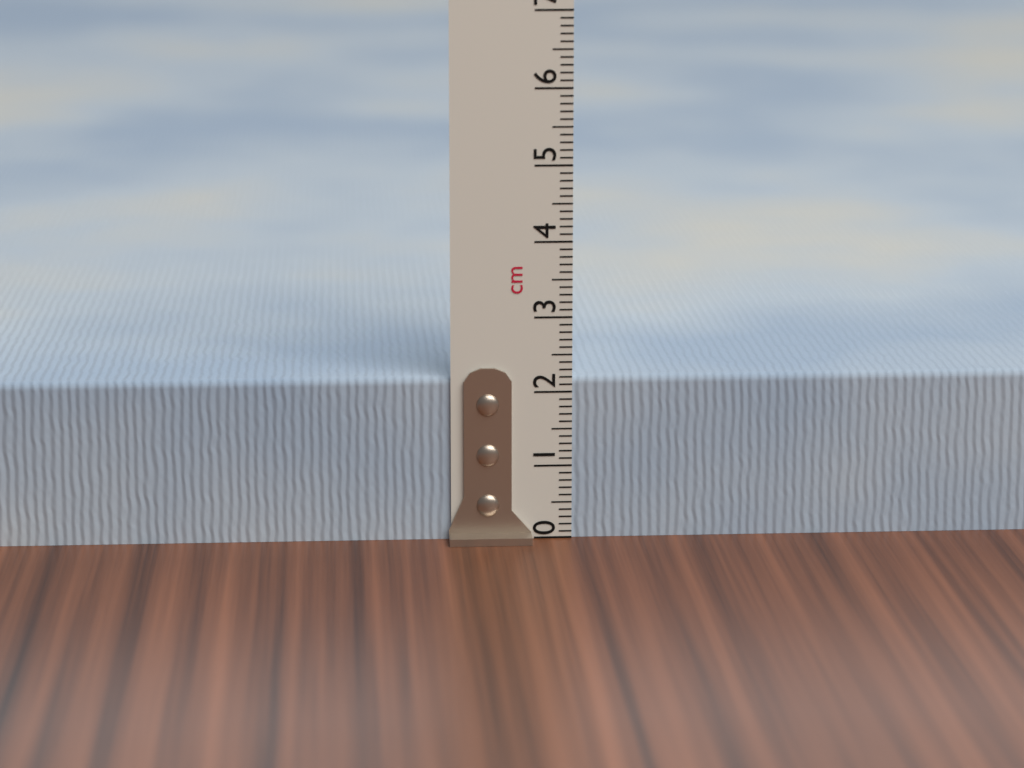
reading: 2.2 cm
